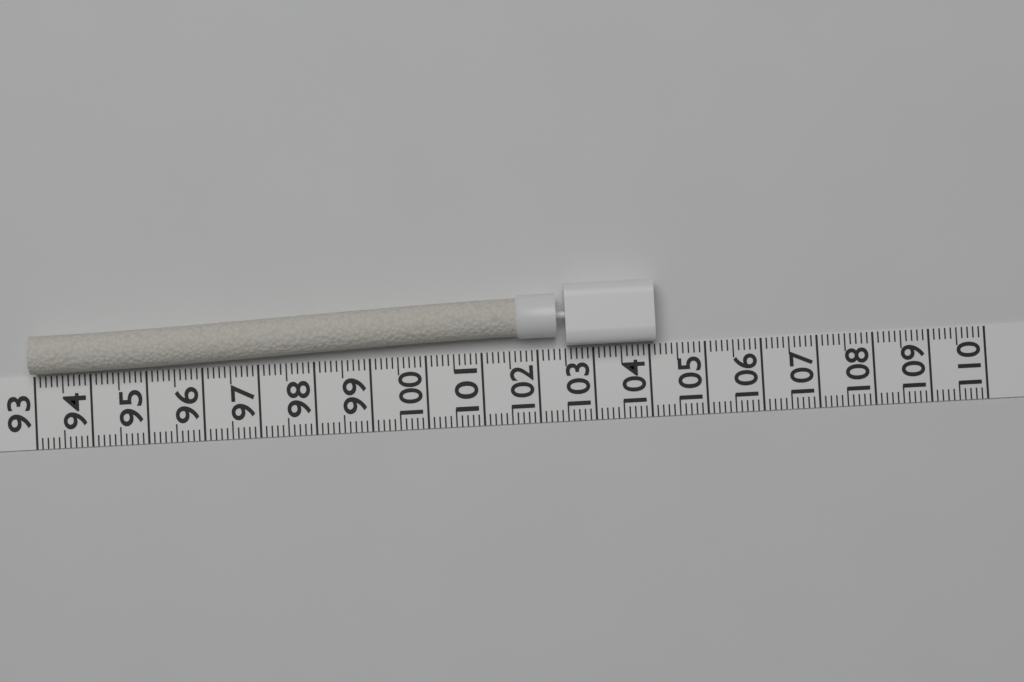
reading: 104.1 (no unit)
